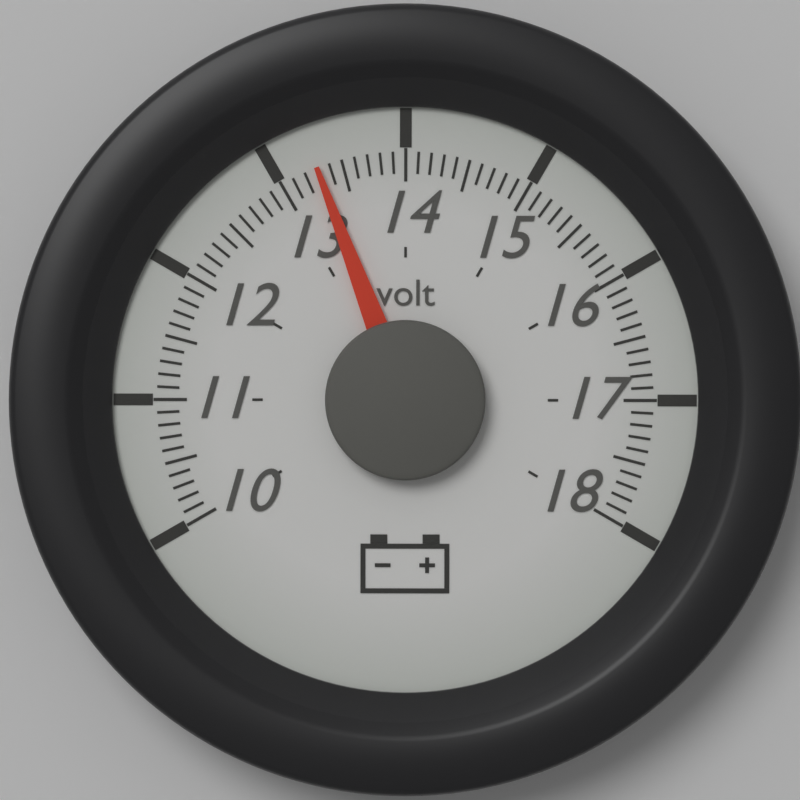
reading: 13.3 volt
